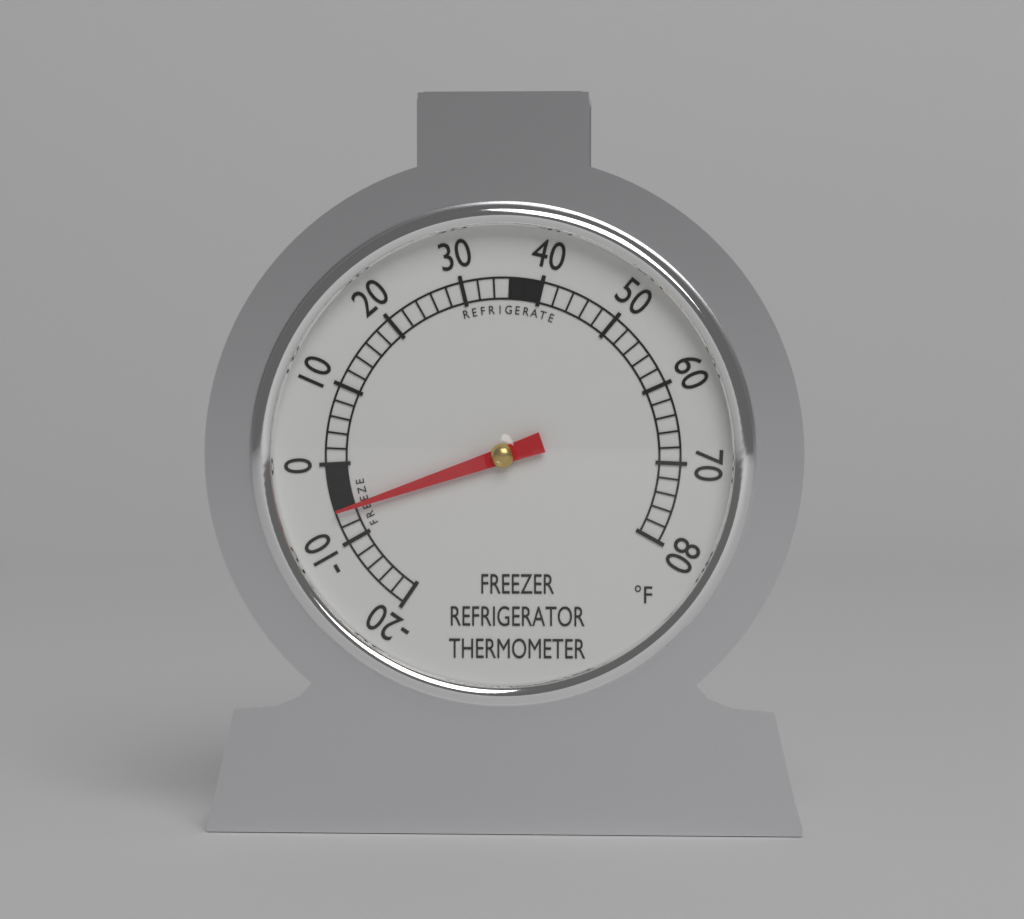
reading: -6 °F
